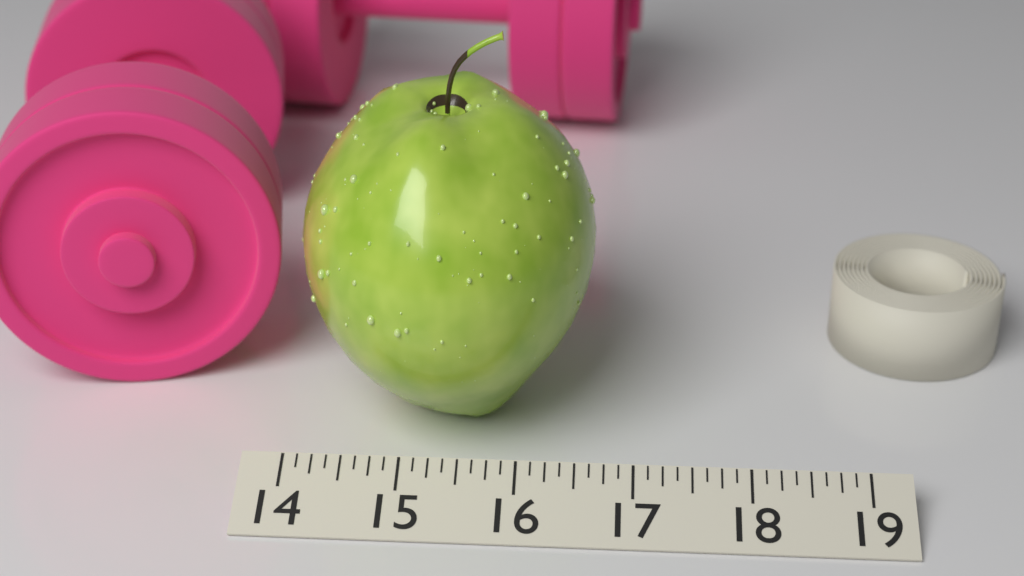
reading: 16.625 (no unit)
